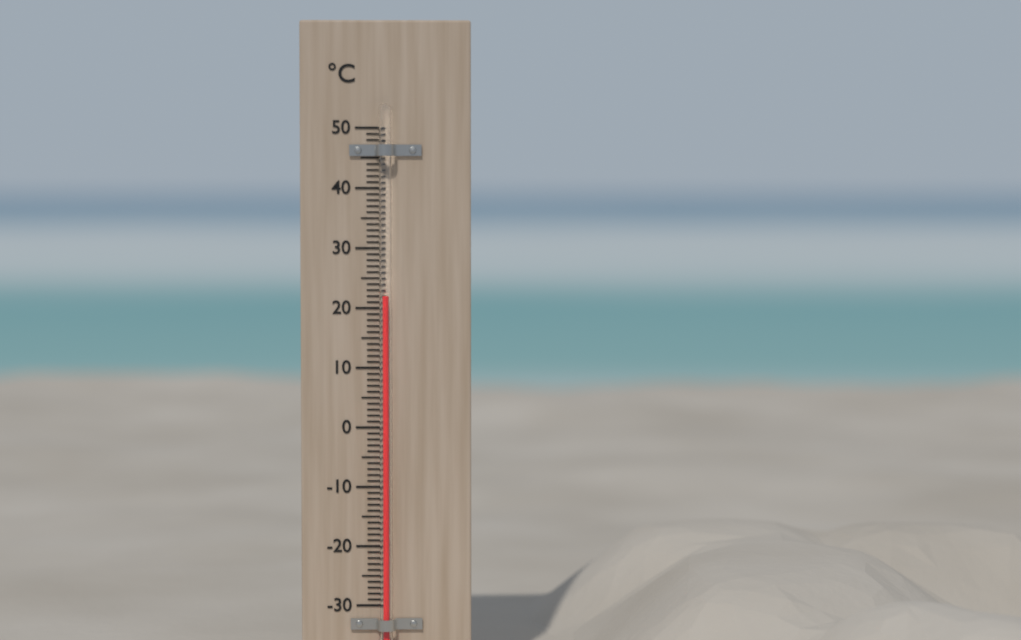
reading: 22 °C
